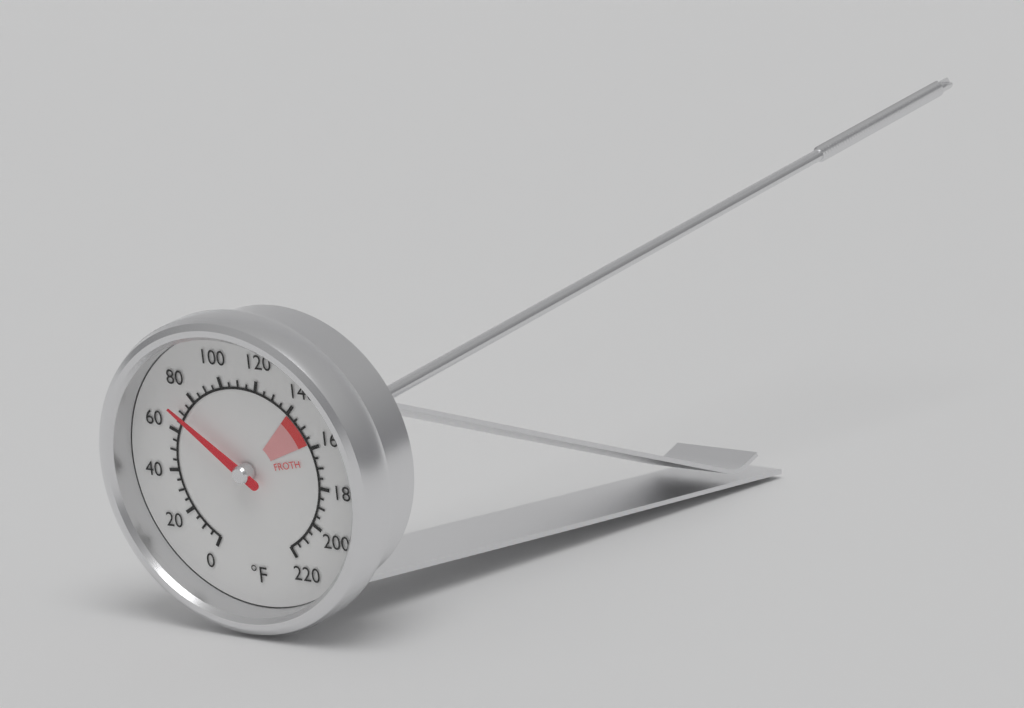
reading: 70 °F
